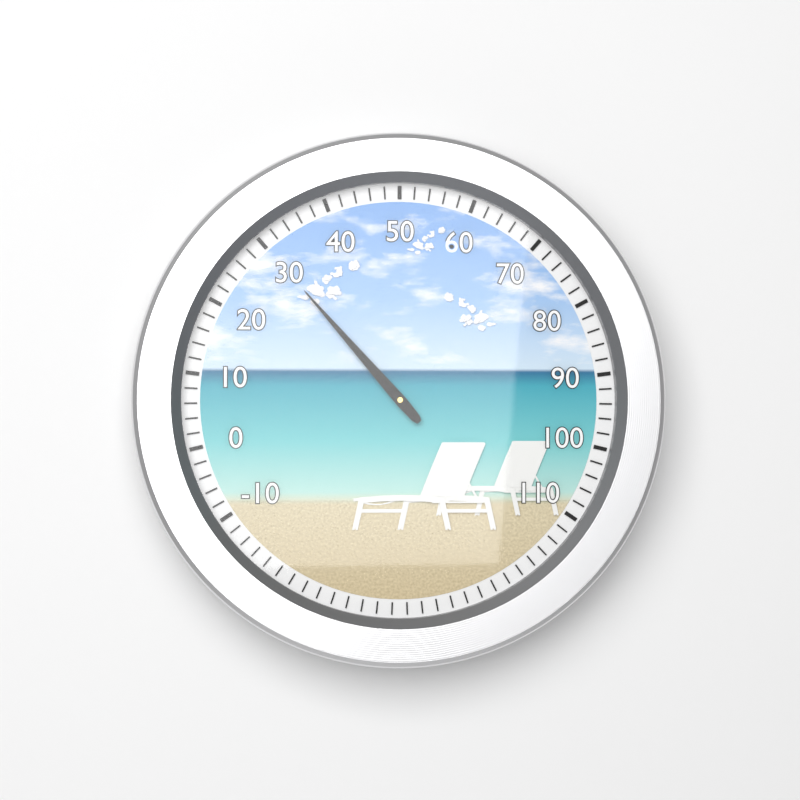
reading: 30 (no unit)
